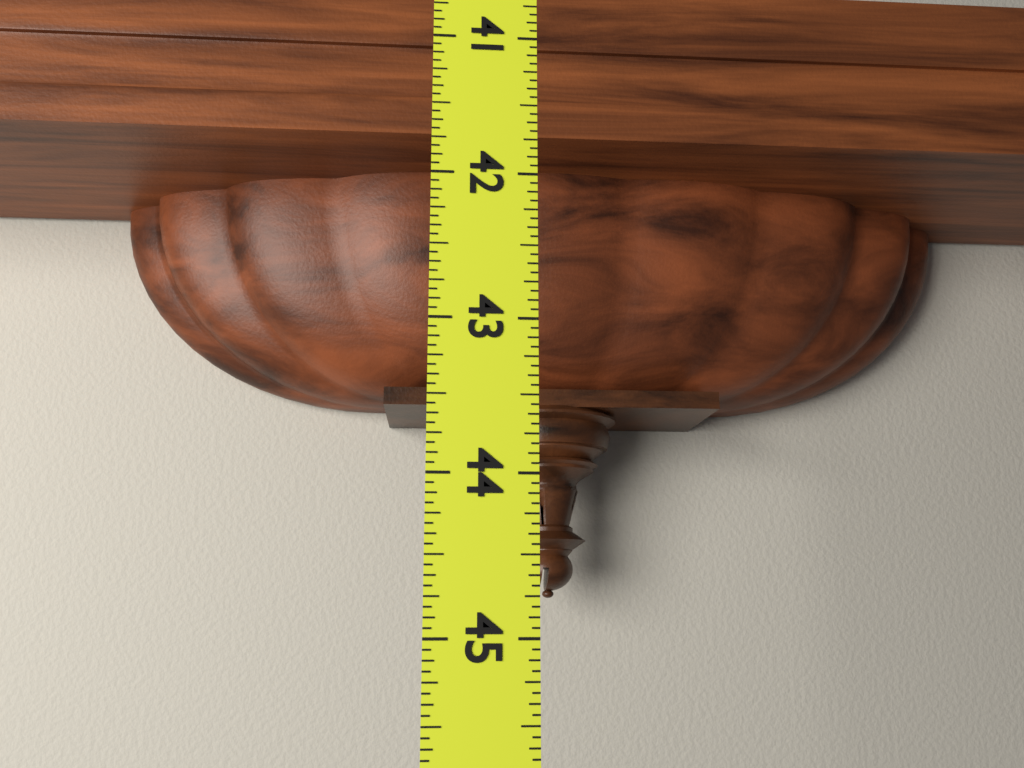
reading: 44.6875 (no unit)
